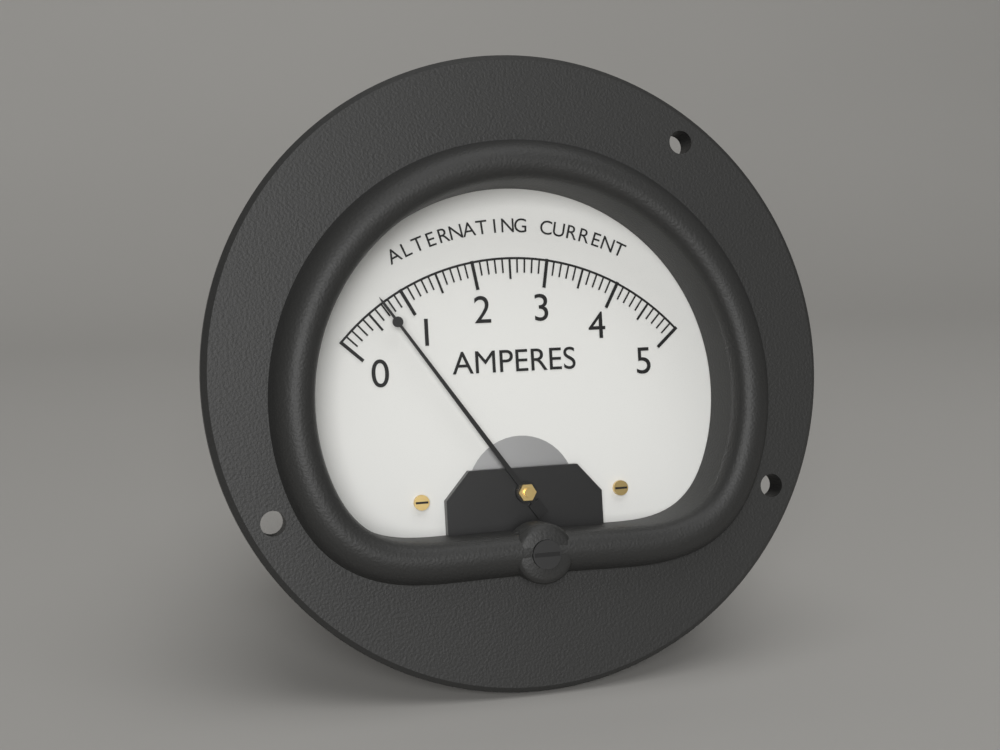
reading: 0.7 A
